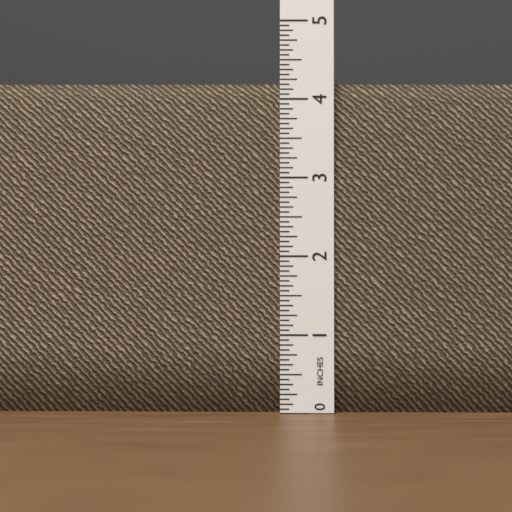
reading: 4.1875 in
